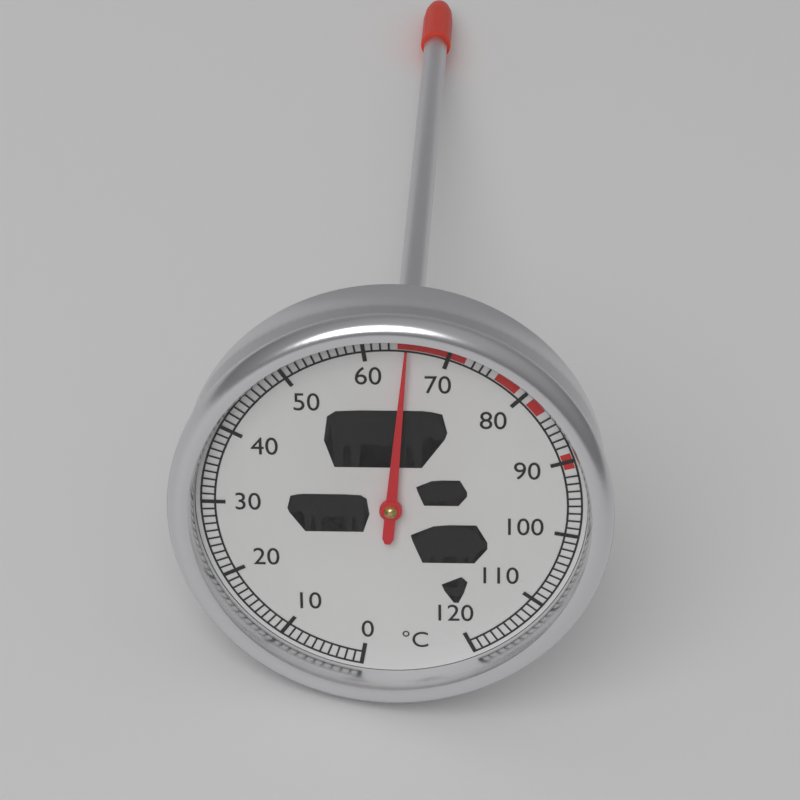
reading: 65 °C
